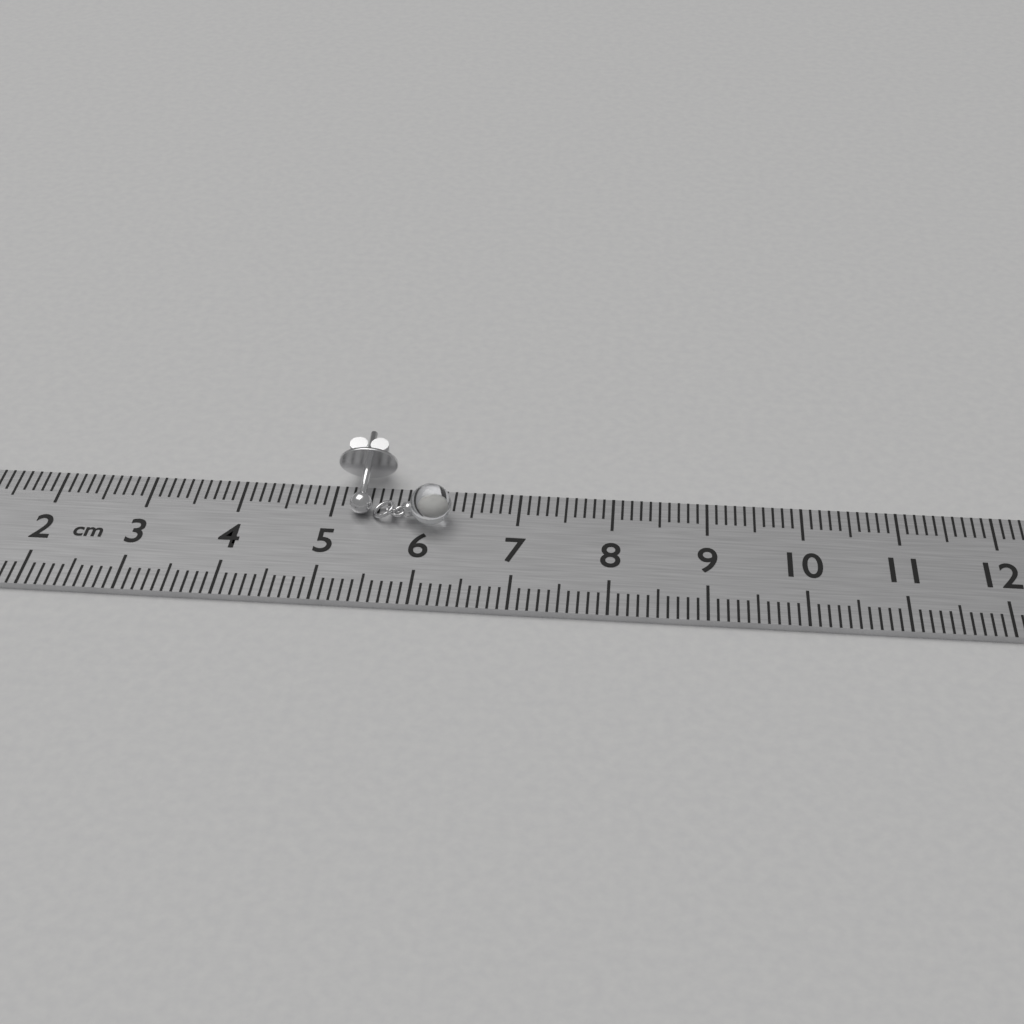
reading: 6.3 cm
